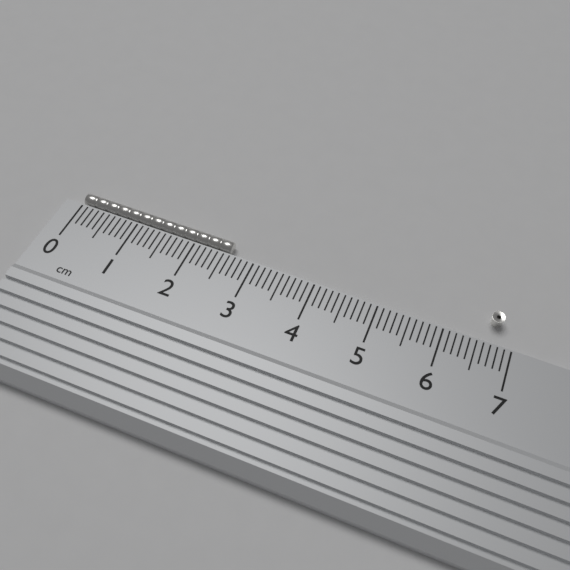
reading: 2.6 cm
